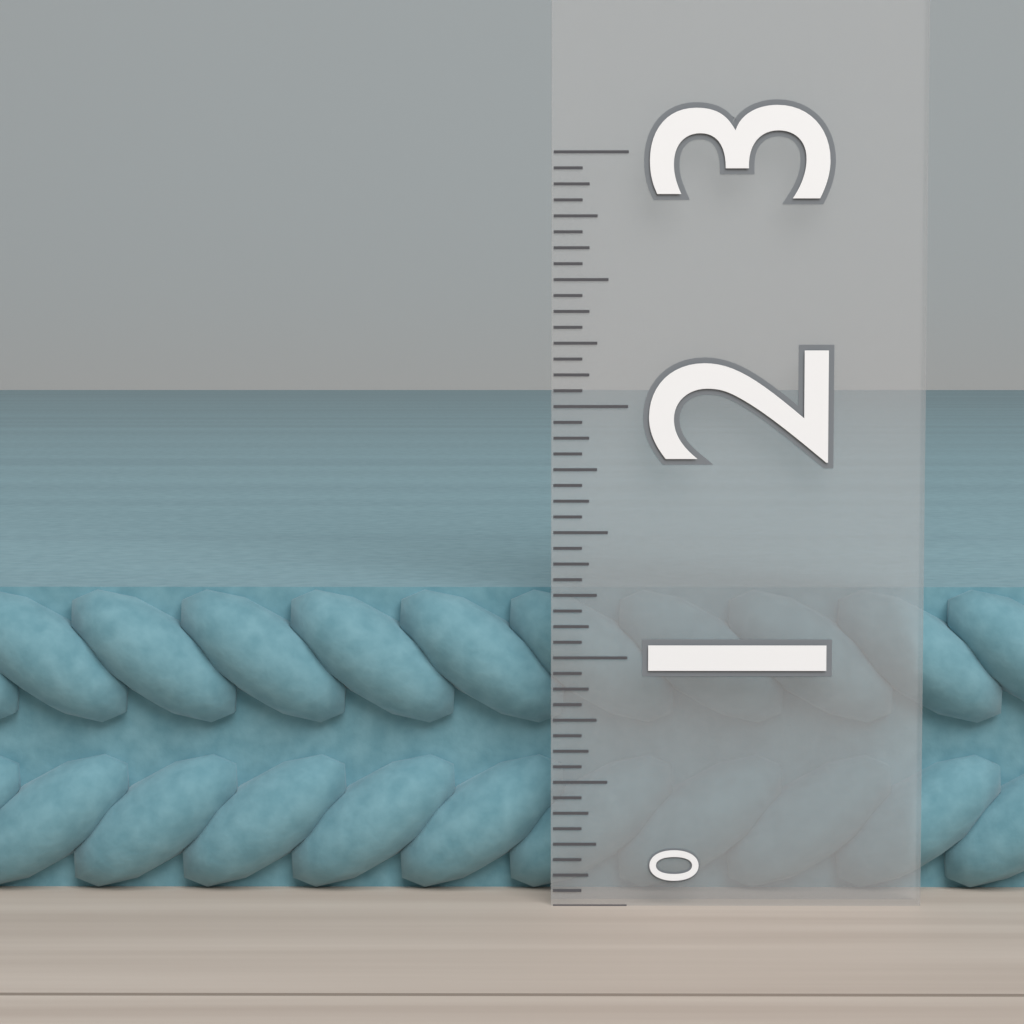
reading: 1.2500 (no unit)
